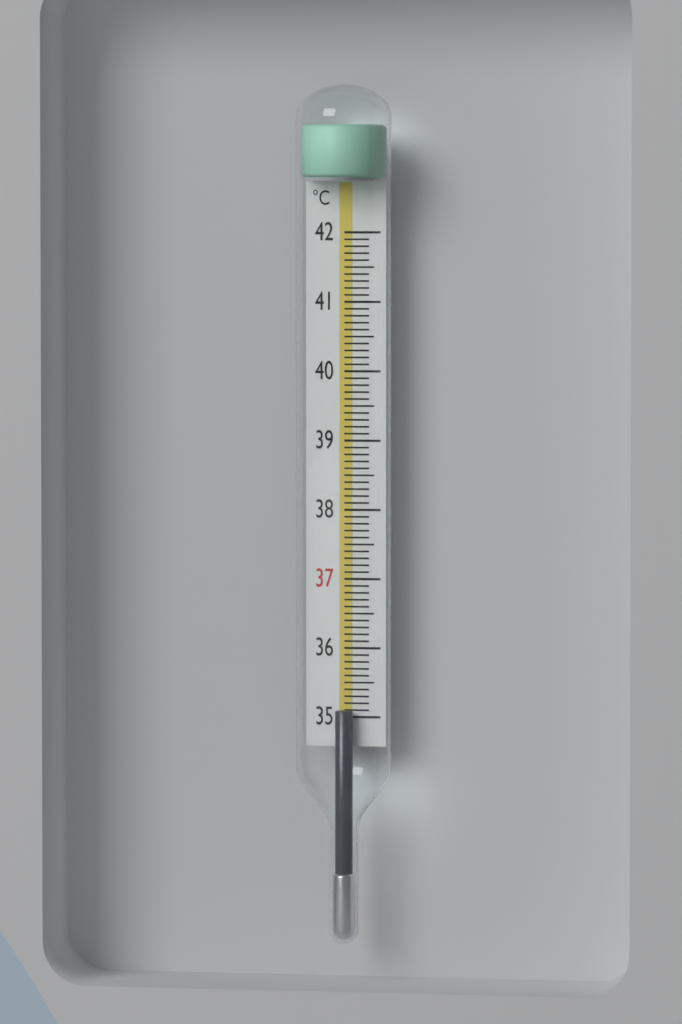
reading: 35.1 °C
